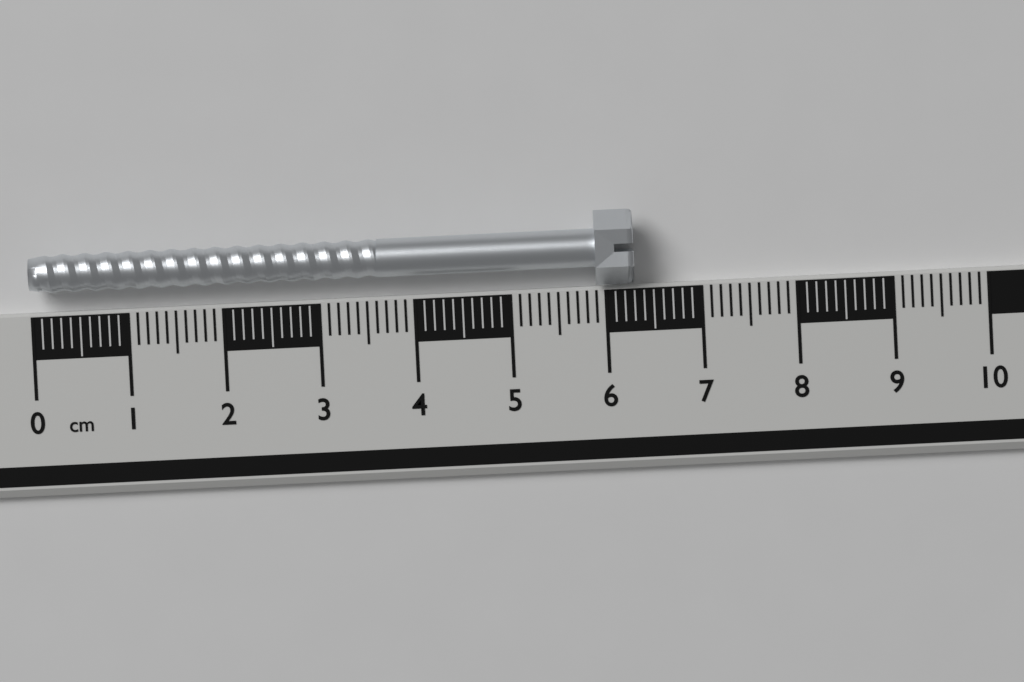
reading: 6.3 cm
